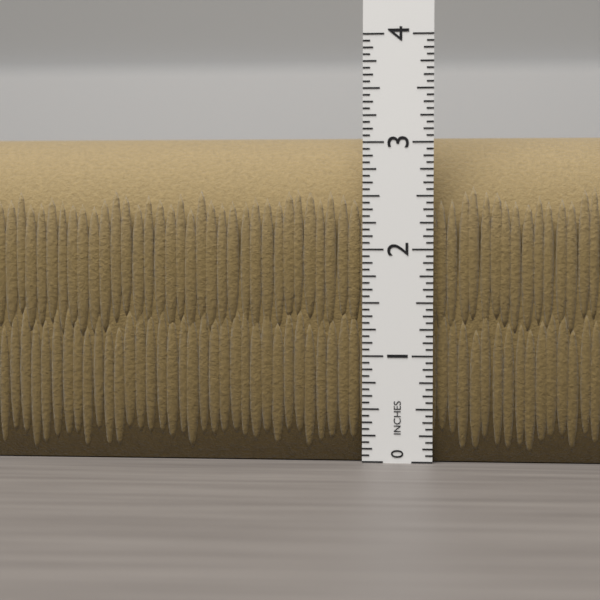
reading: 3.1250 in
